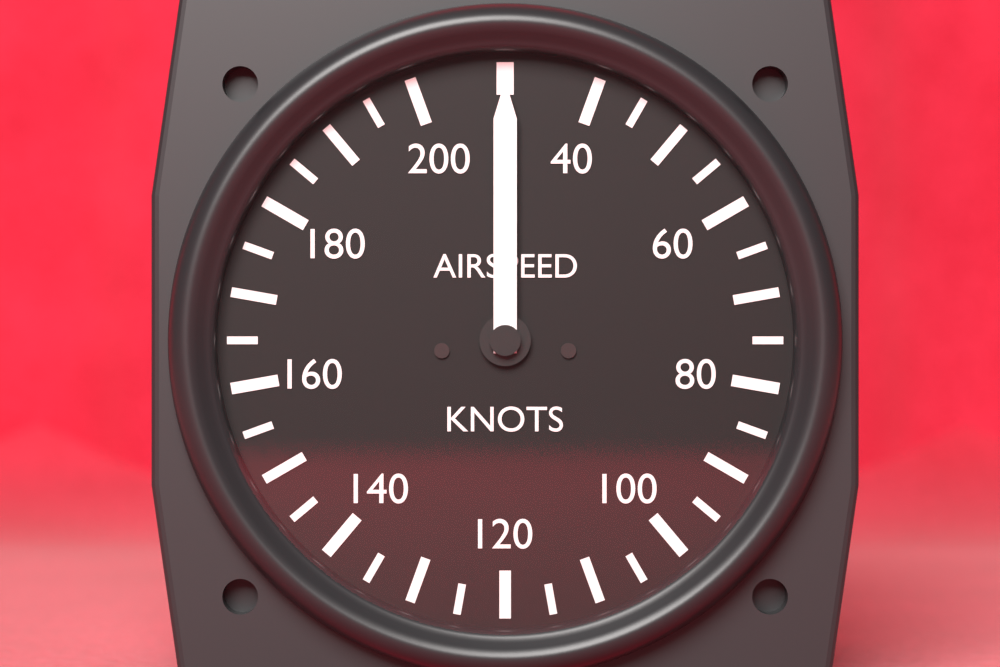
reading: 30 knots
